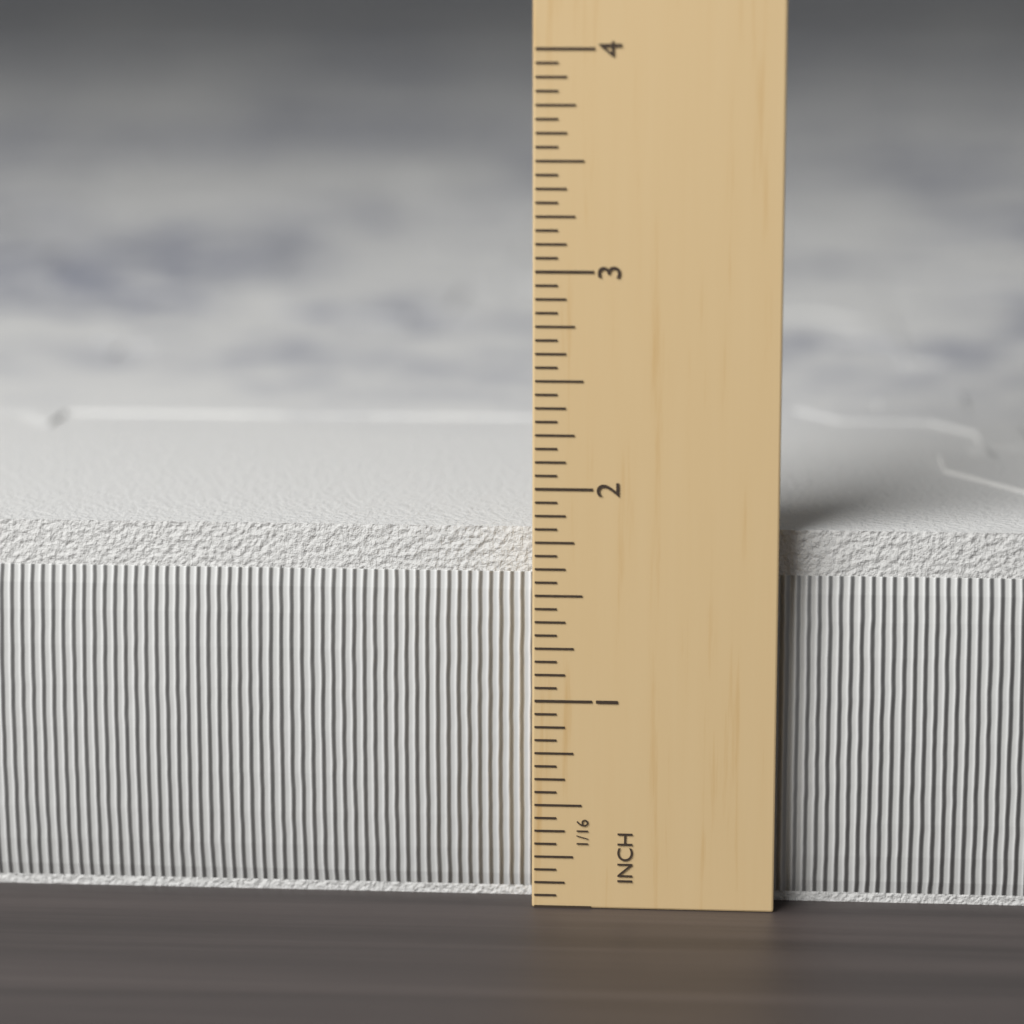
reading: 1.8125 in
